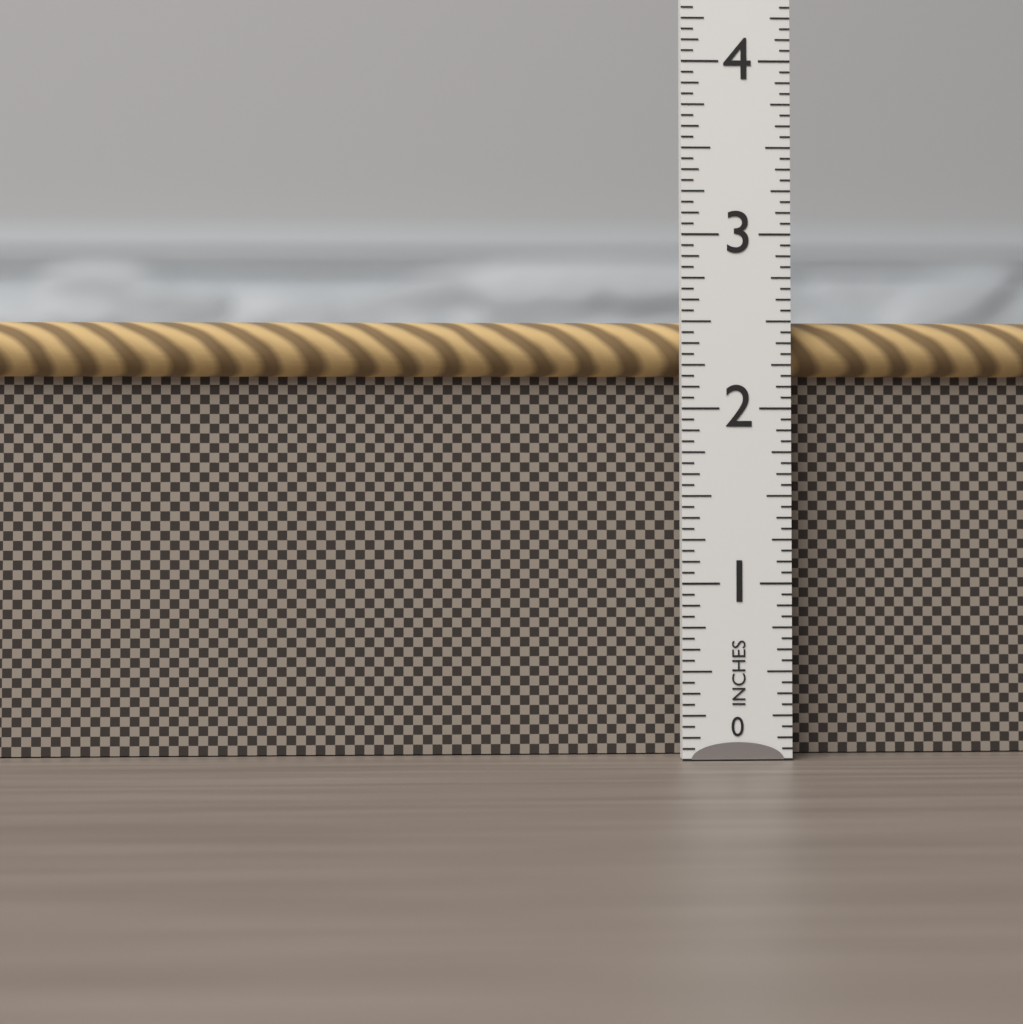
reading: 2.5000 in
